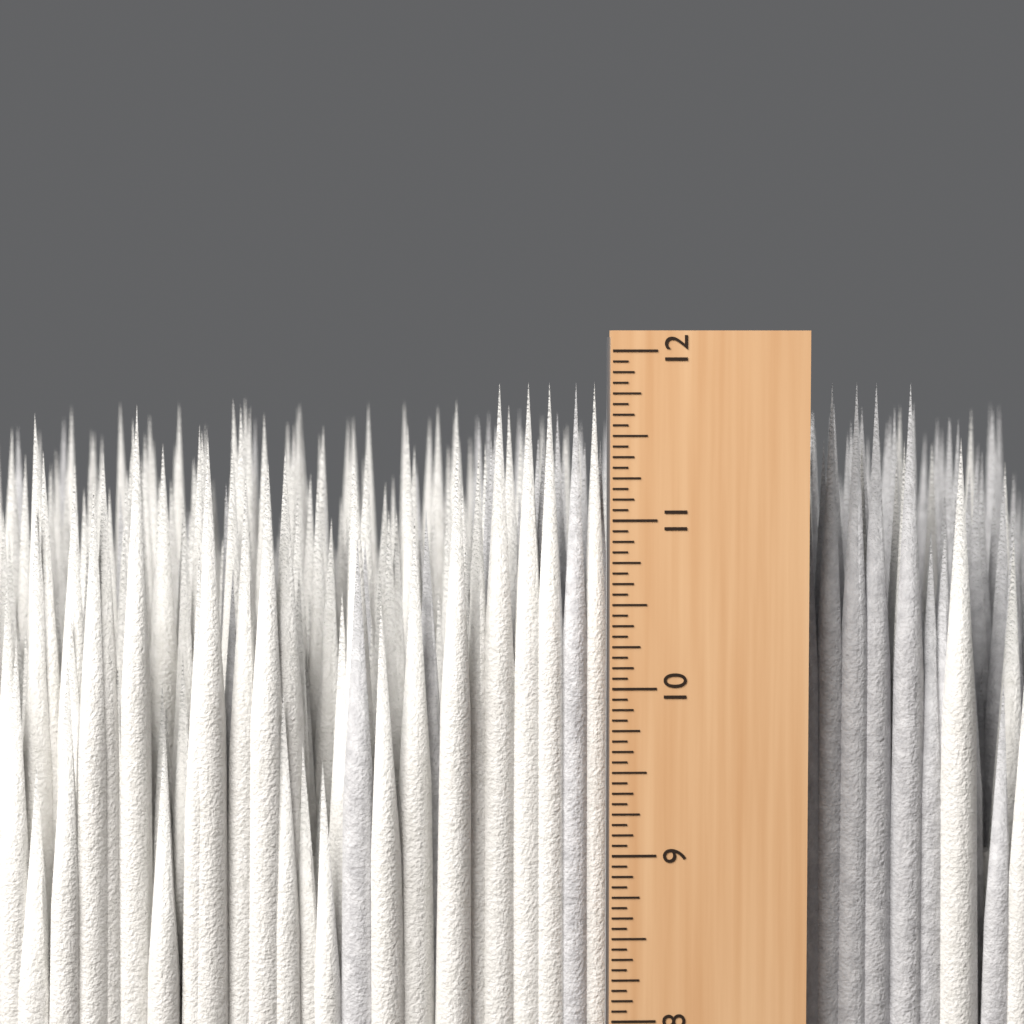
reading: 11.8125 in
